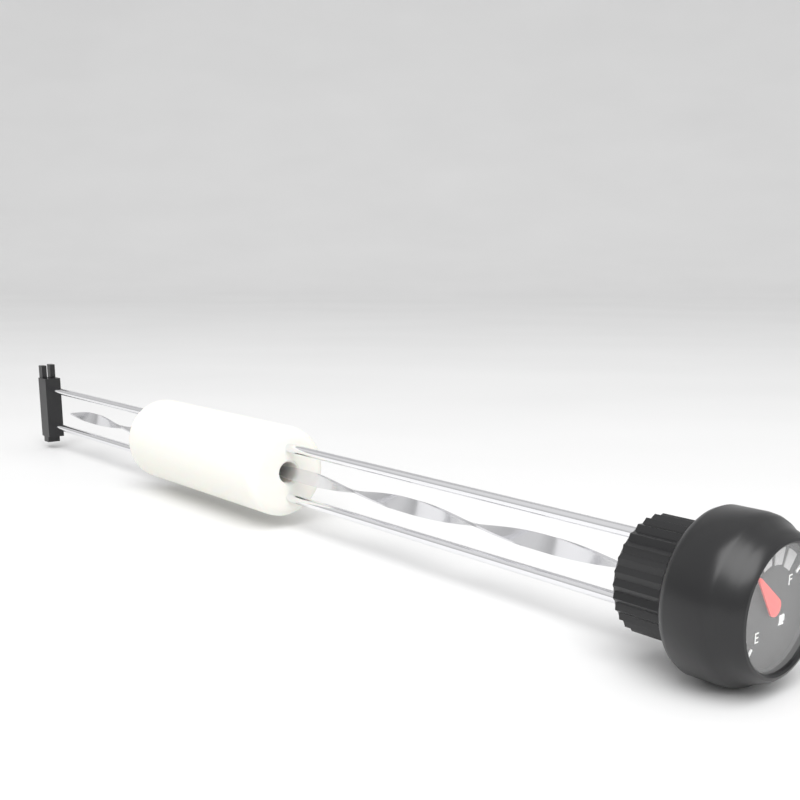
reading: 0.500 (no unit)
